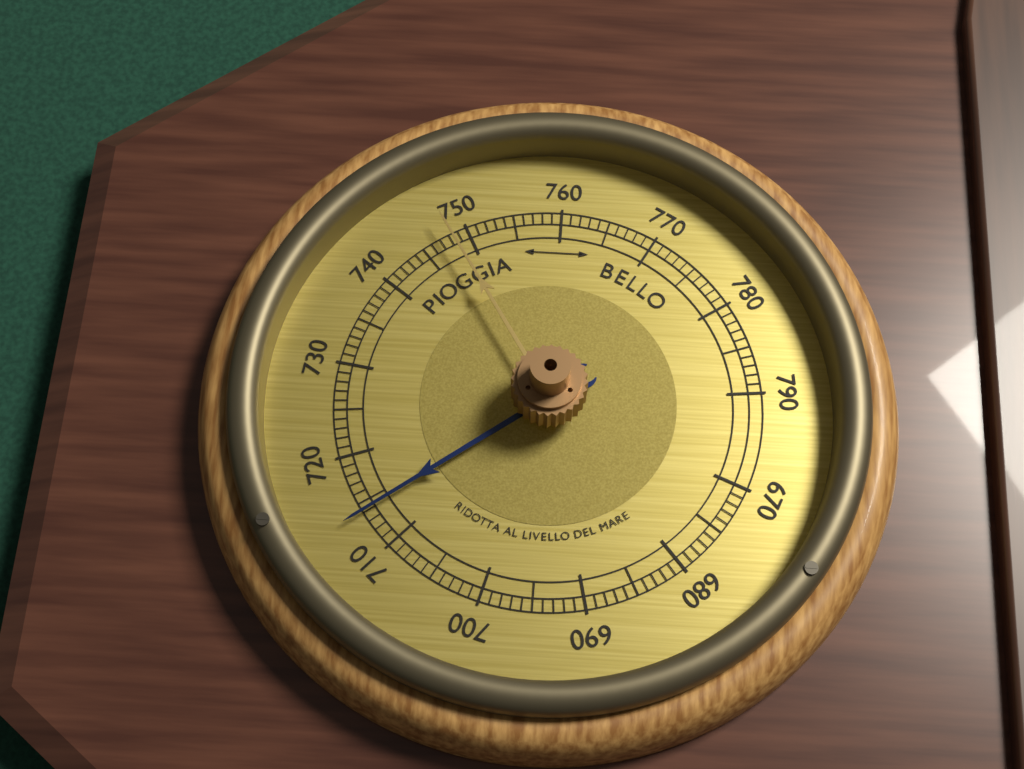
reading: 714 (no unit)
